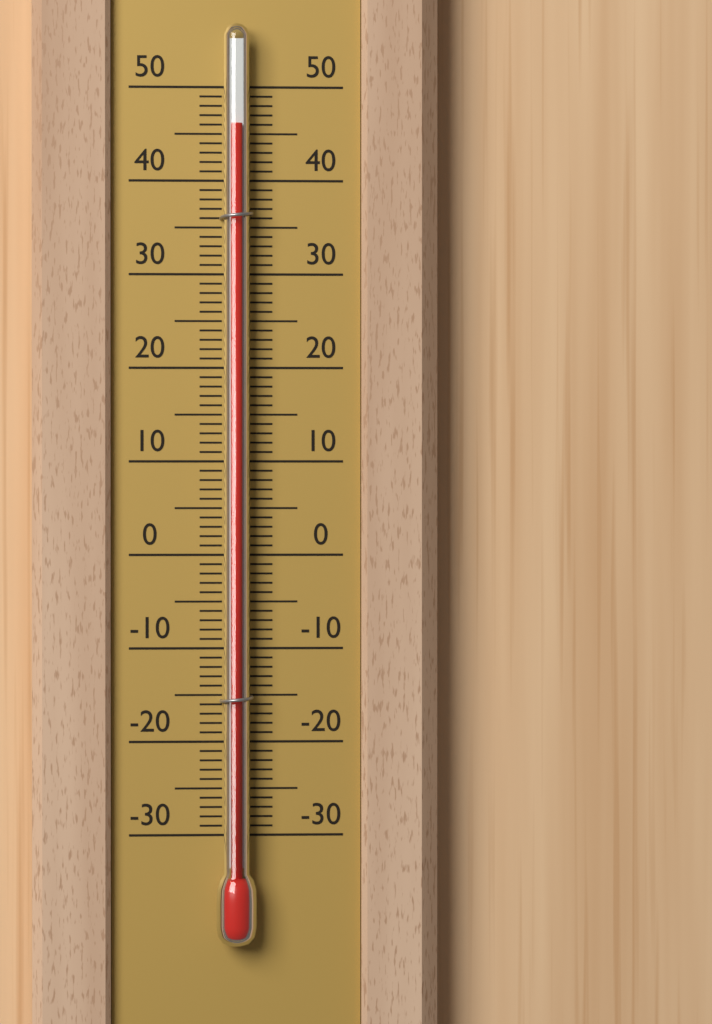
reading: 46 (no unit)
